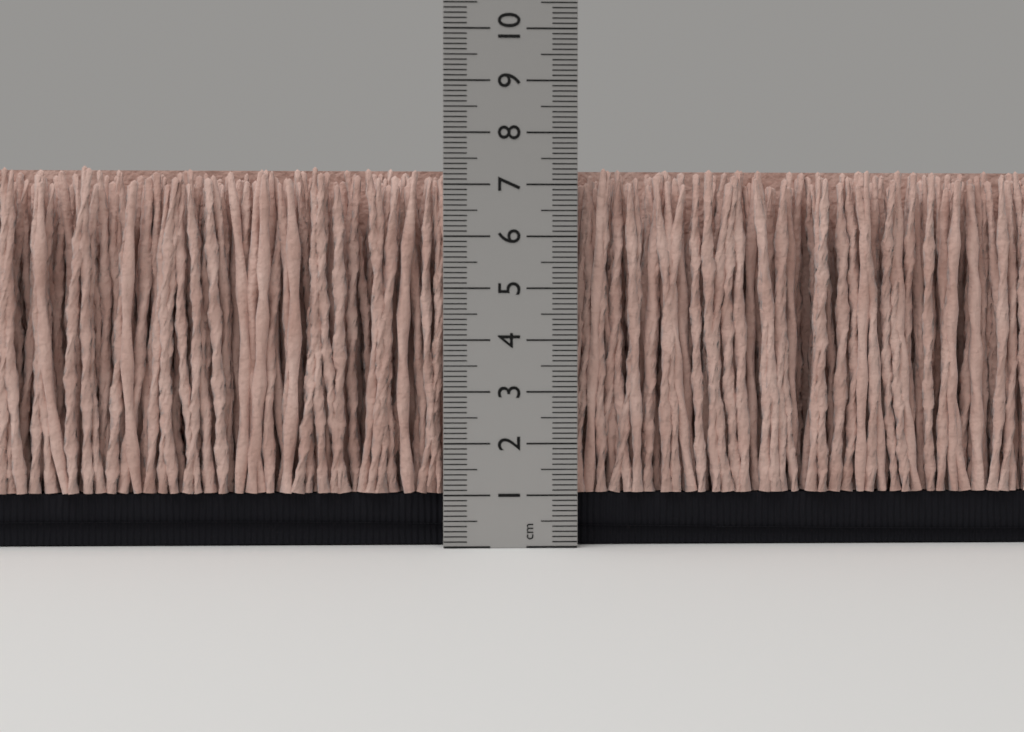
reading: 7.4 cm
